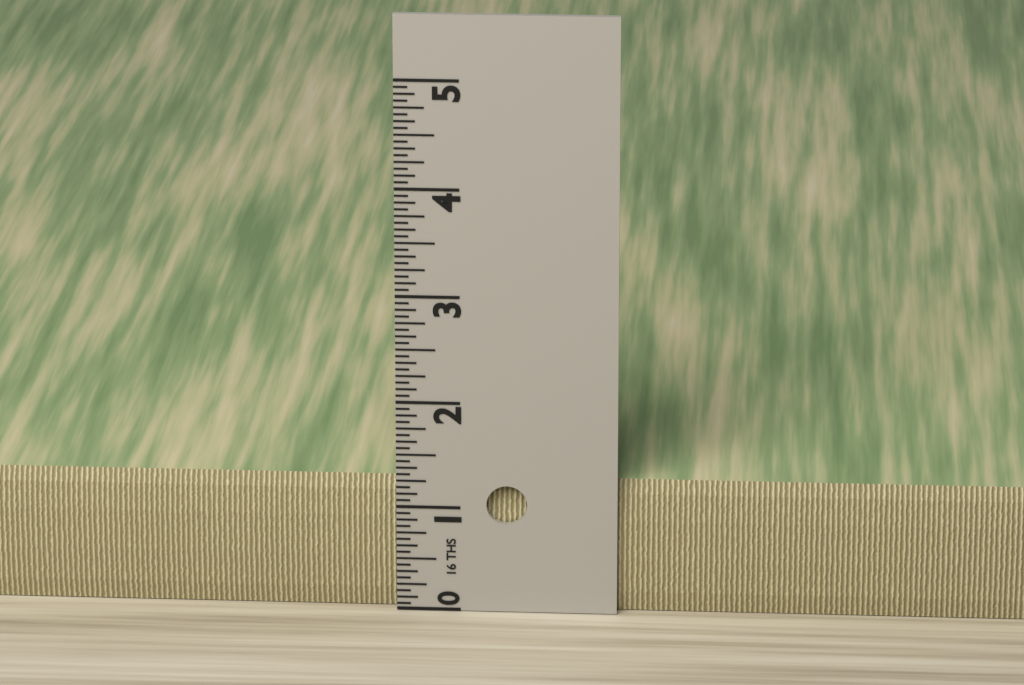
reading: 1.2500 in
